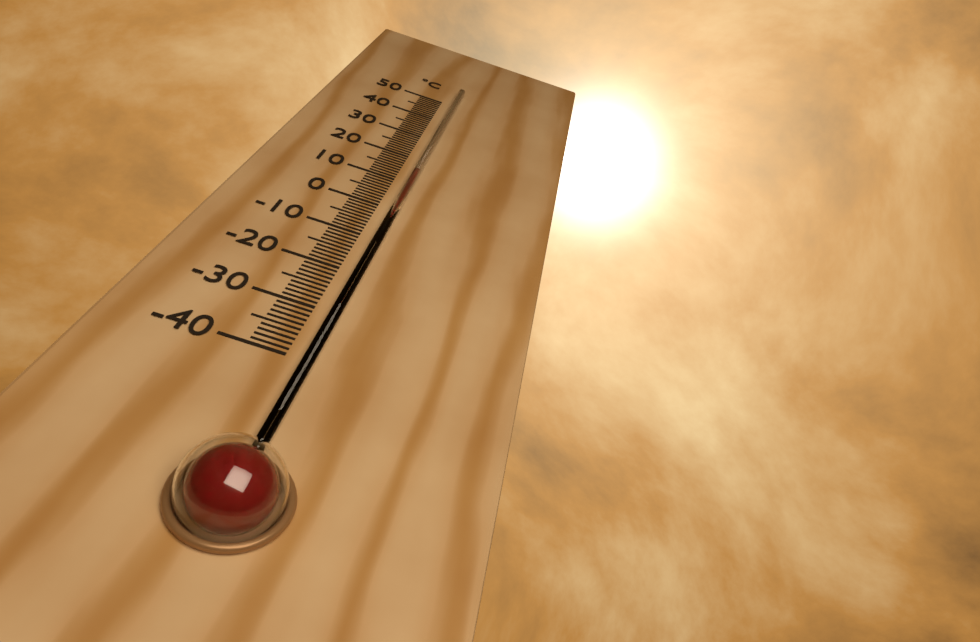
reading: 14 °C
